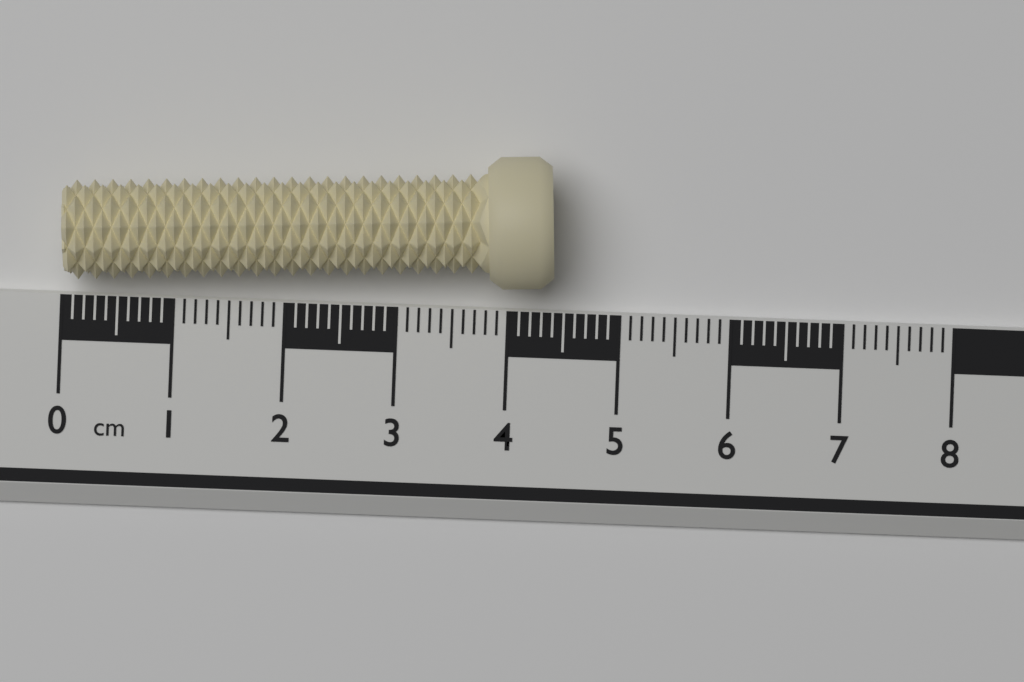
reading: 4.4 cm
